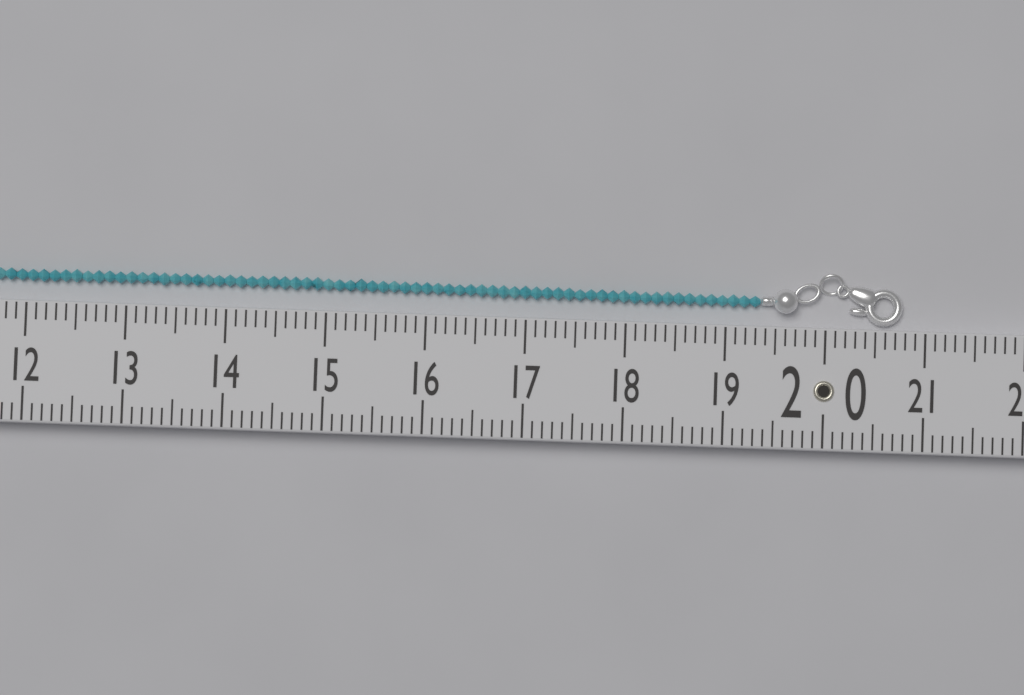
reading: 20.8 (no unit)
